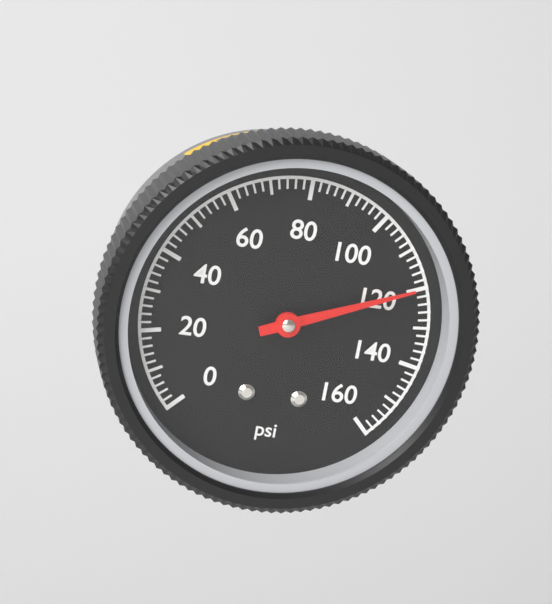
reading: 120 psi
